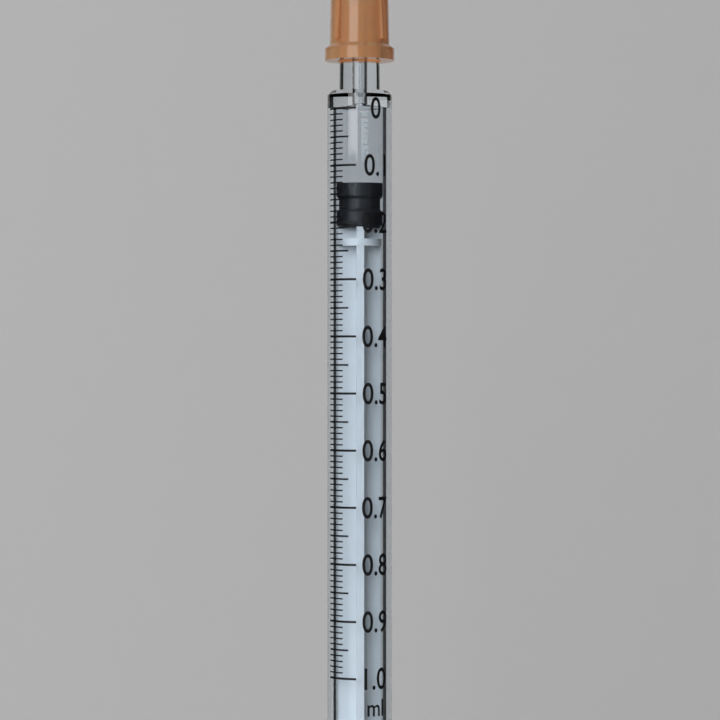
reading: 0.13 ml
